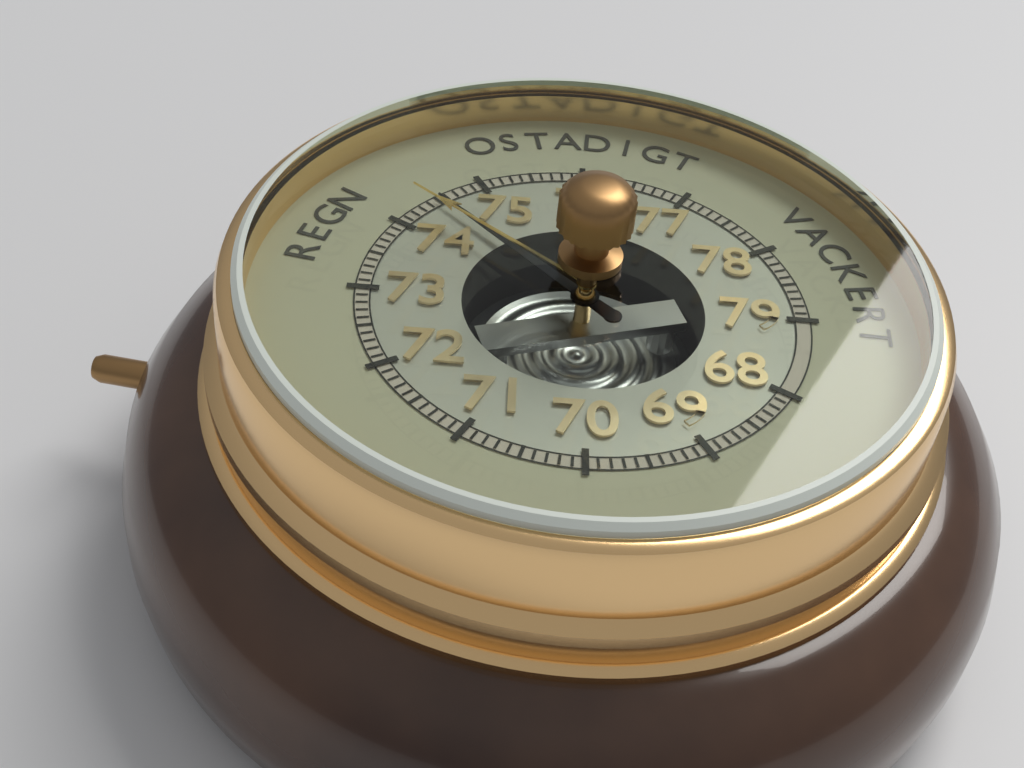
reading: 74.5 (no unit)
